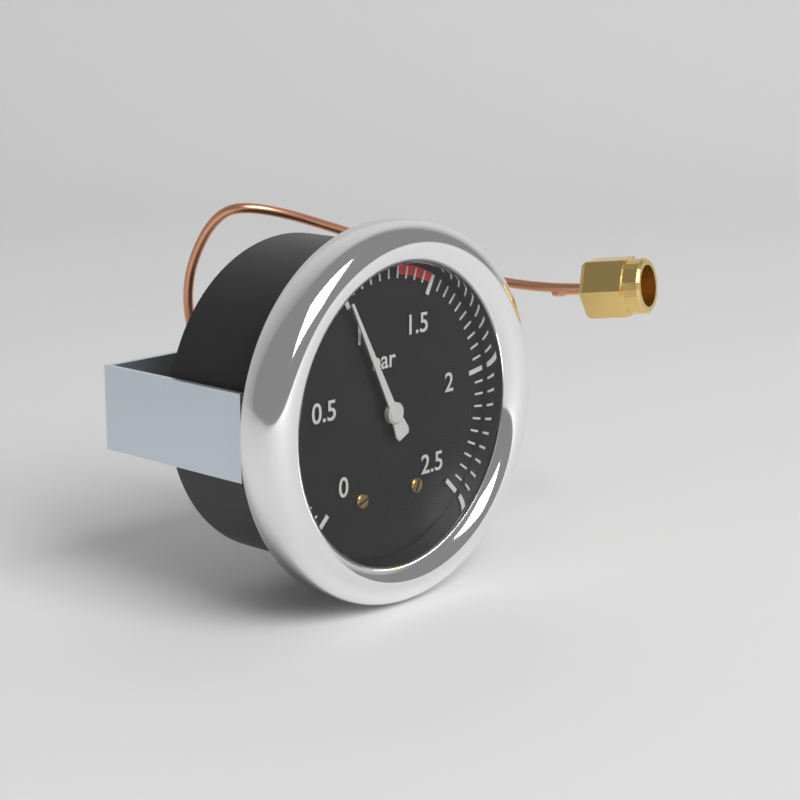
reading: 1.00 bar
